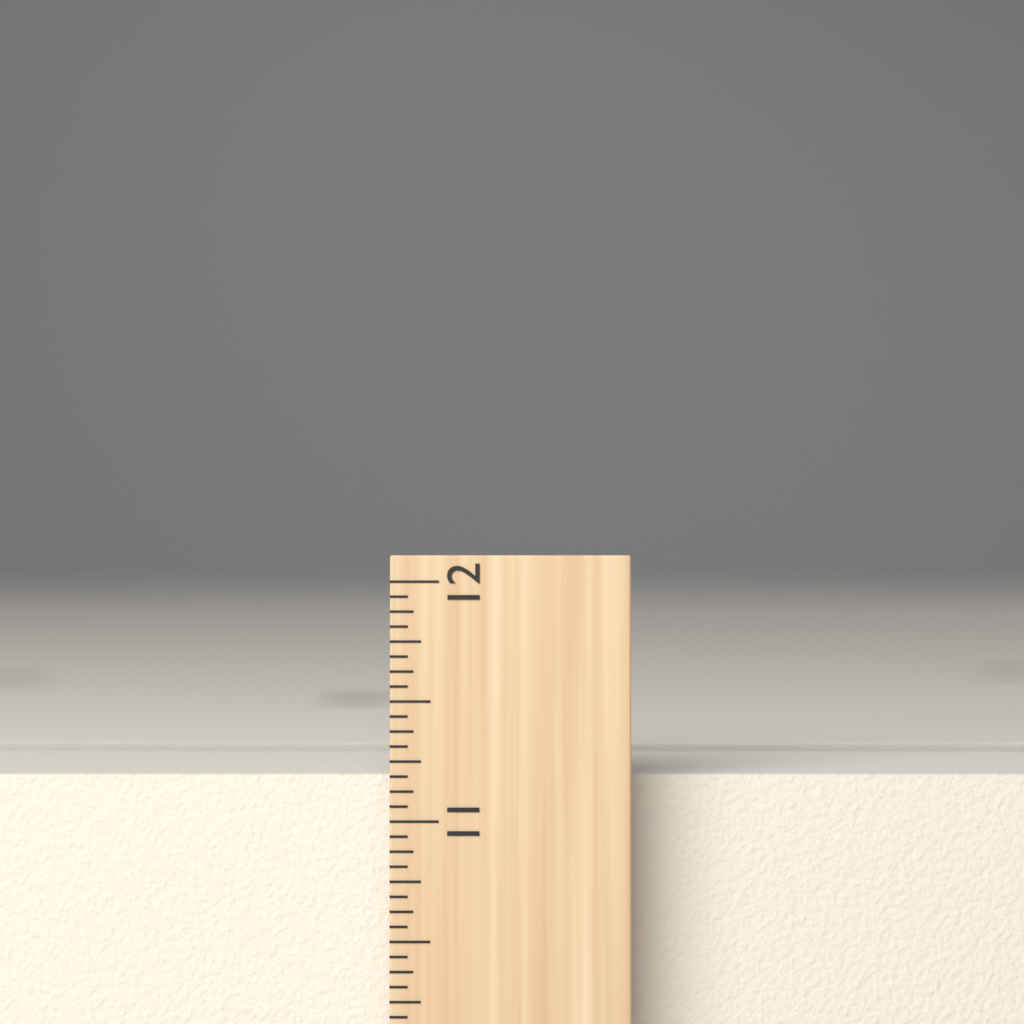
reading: 11.1875 inch
